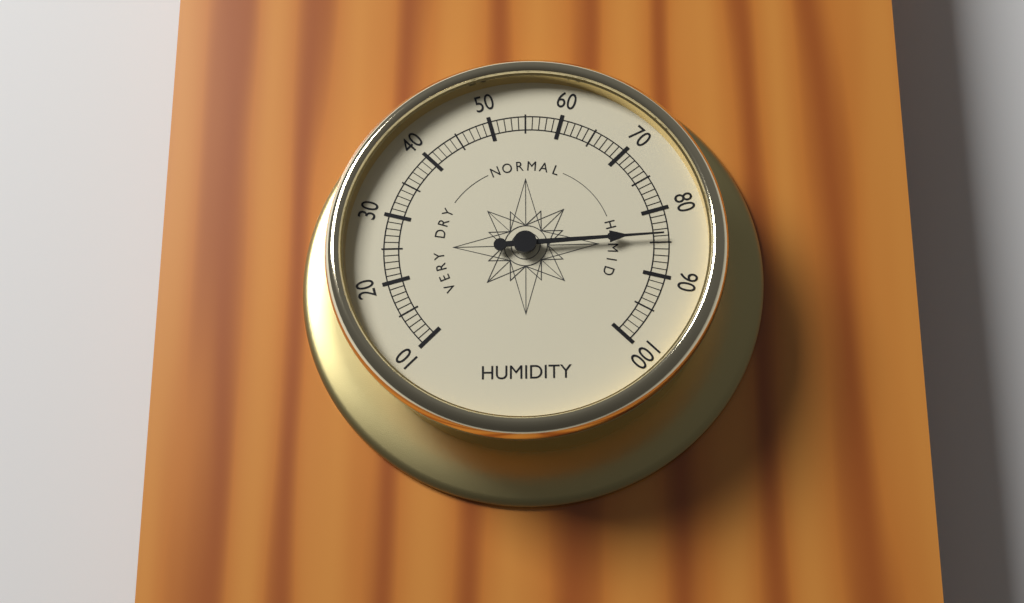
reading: 84 (no unit)
